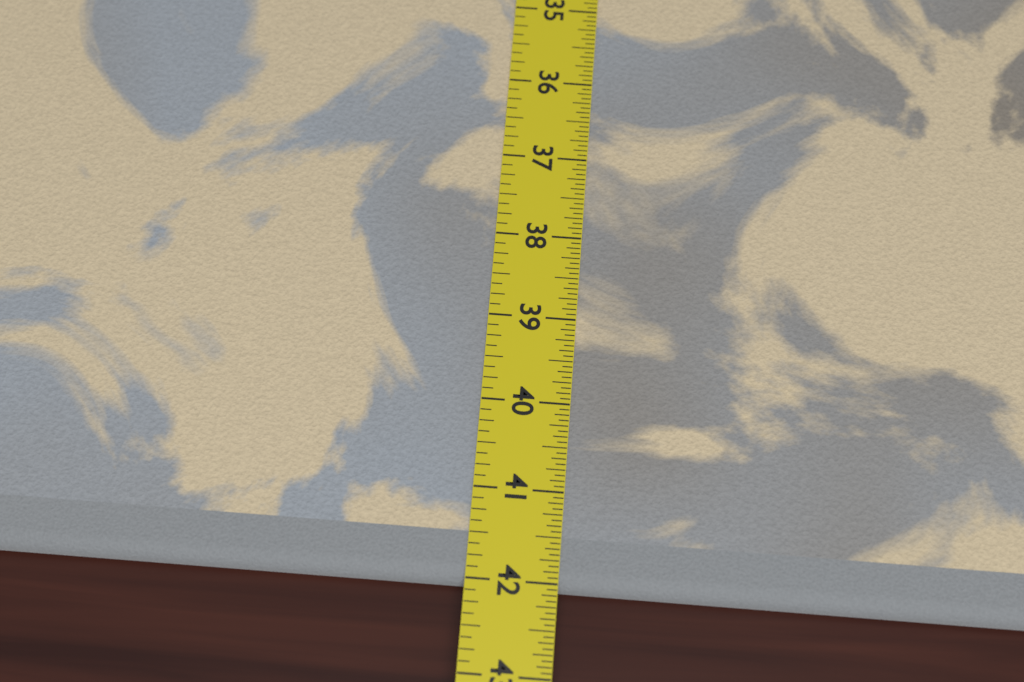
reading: 42.0625 in
